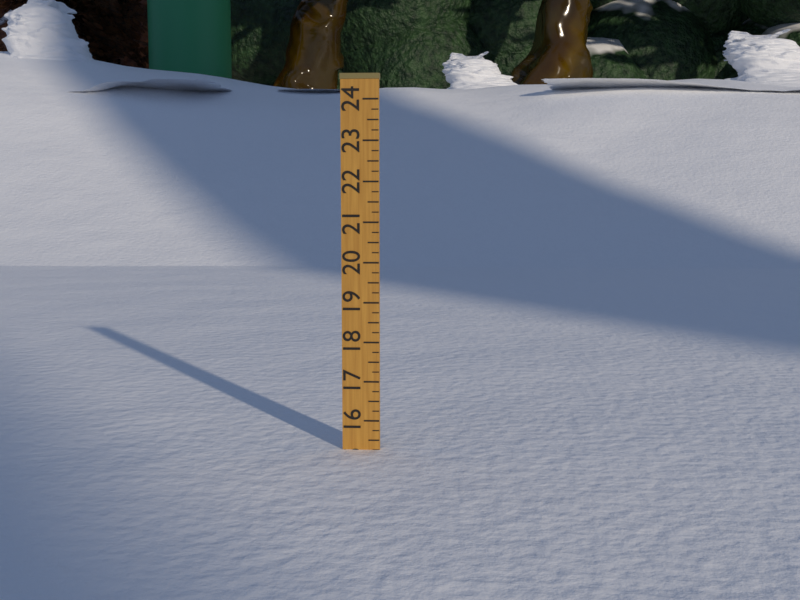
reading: 15.25 (no unit)
